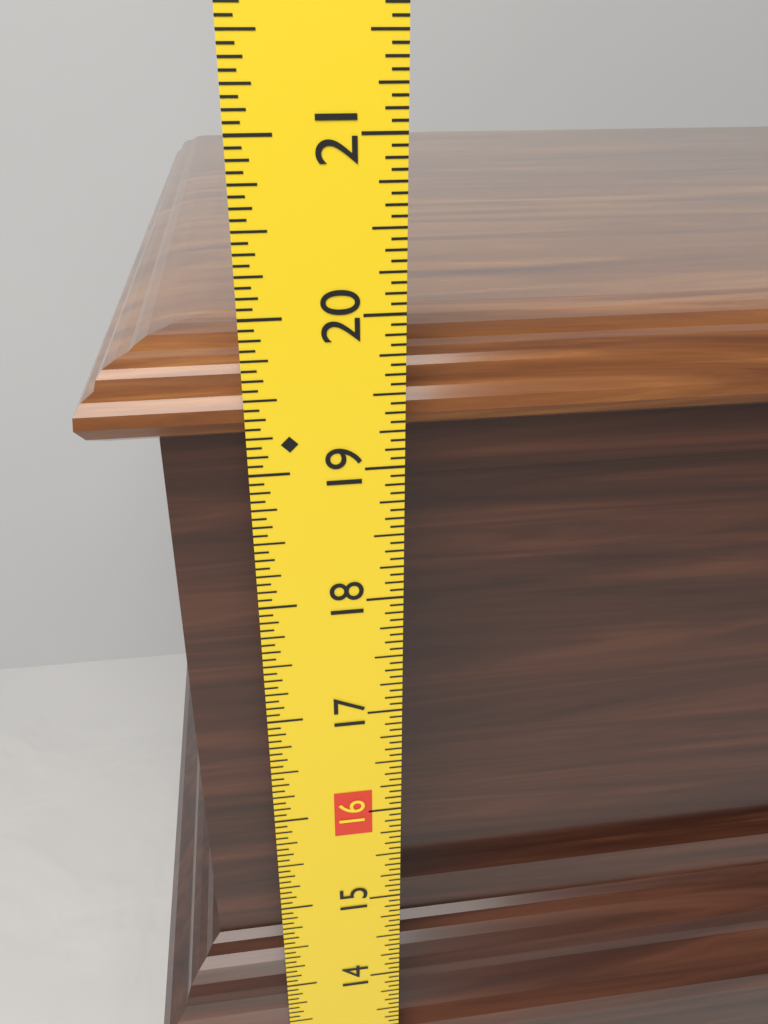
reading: 19.7500 in
